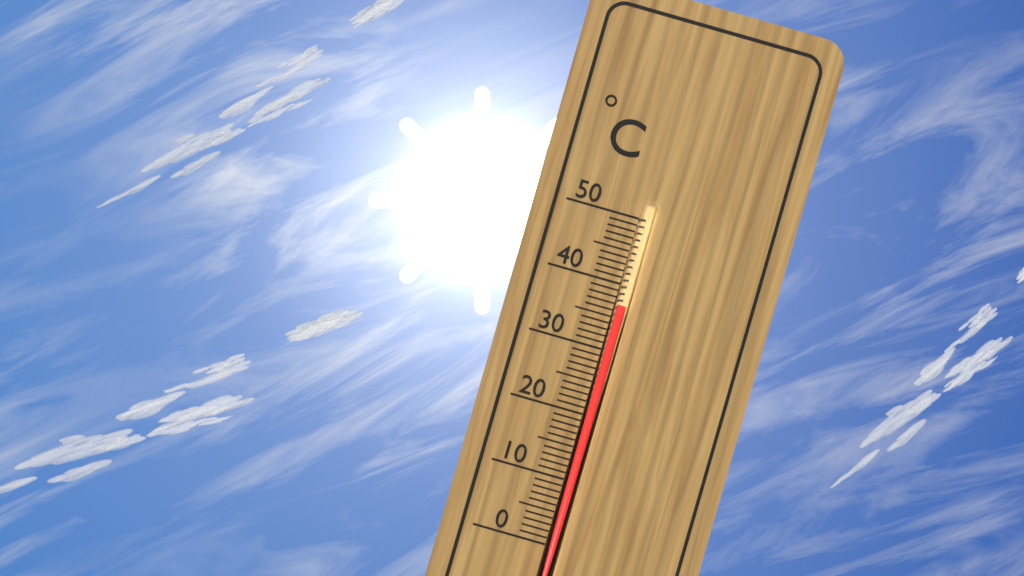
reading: 37 °C
